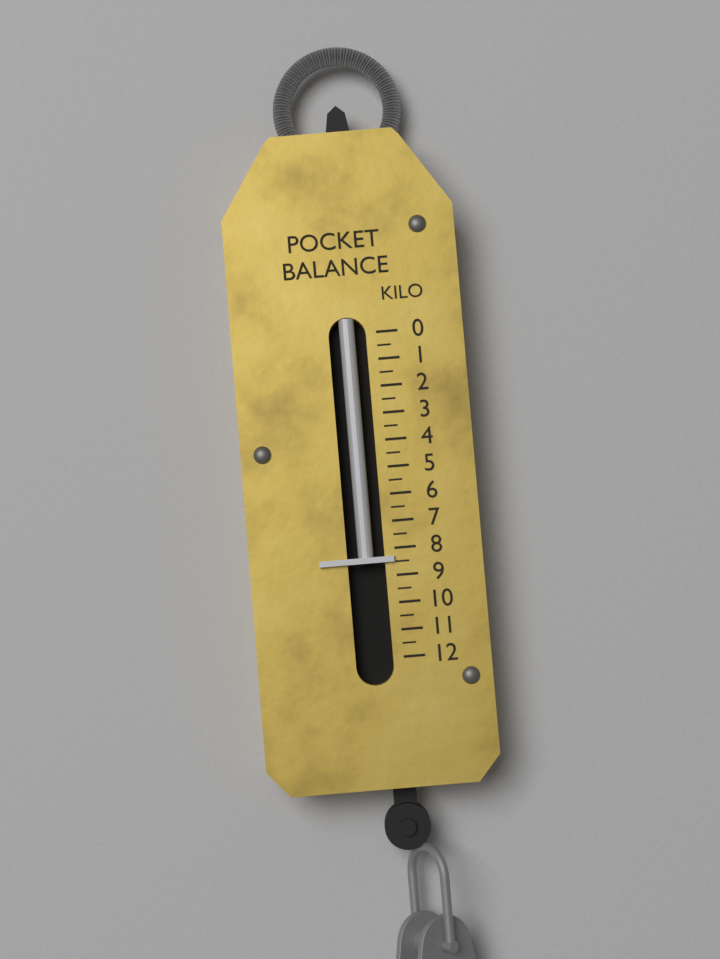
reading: 8.5 kg
